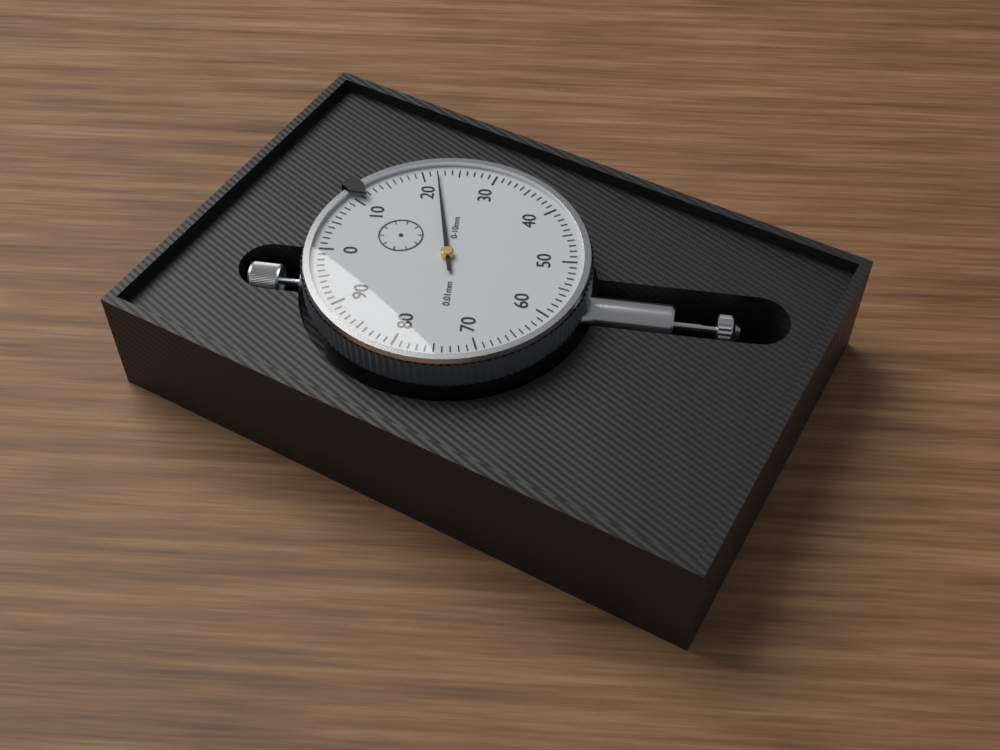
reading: 0.22 mm
